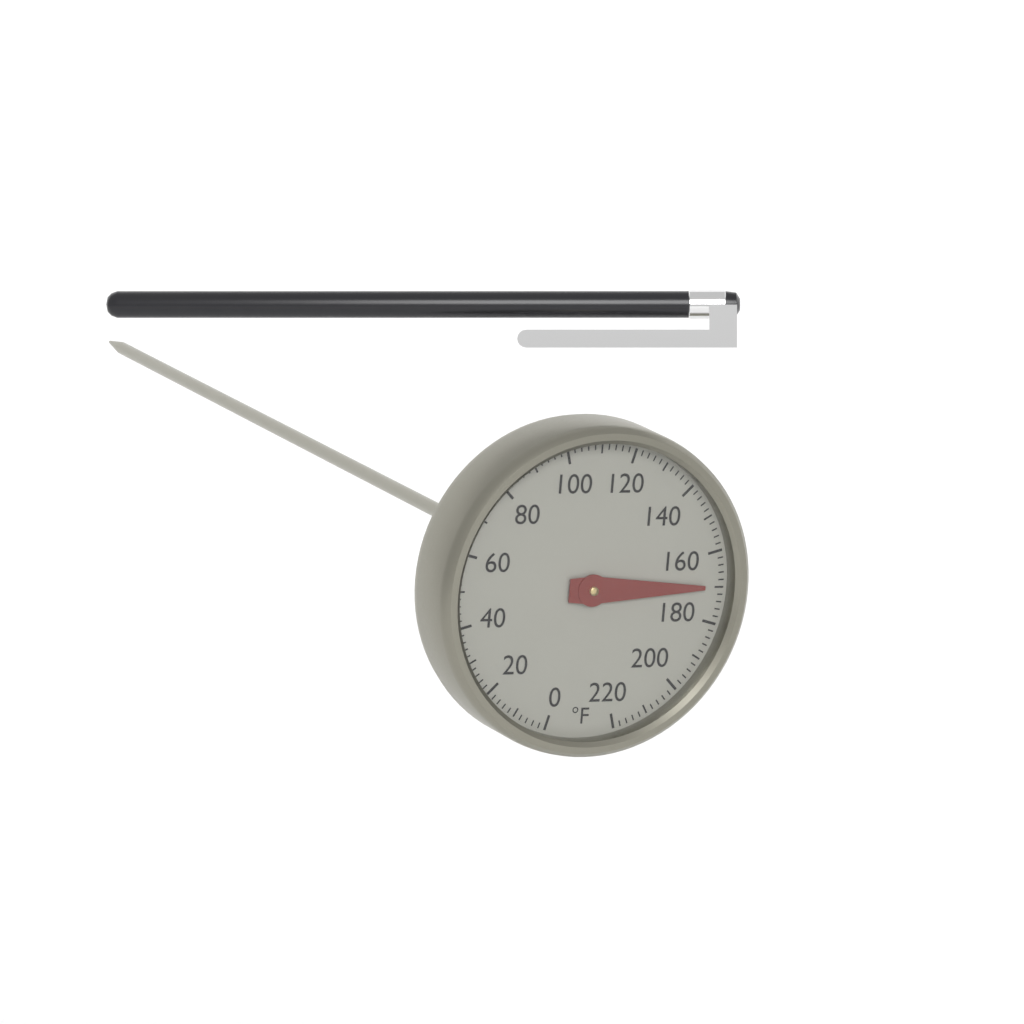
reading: 170 °F
